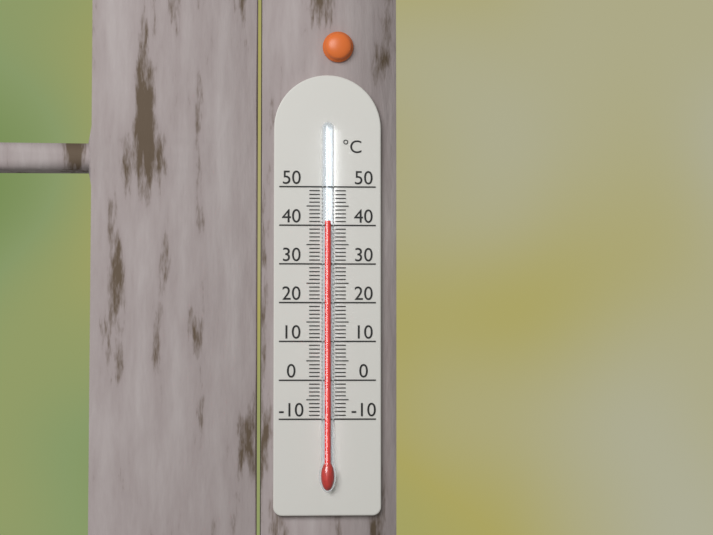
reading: 41 °C
